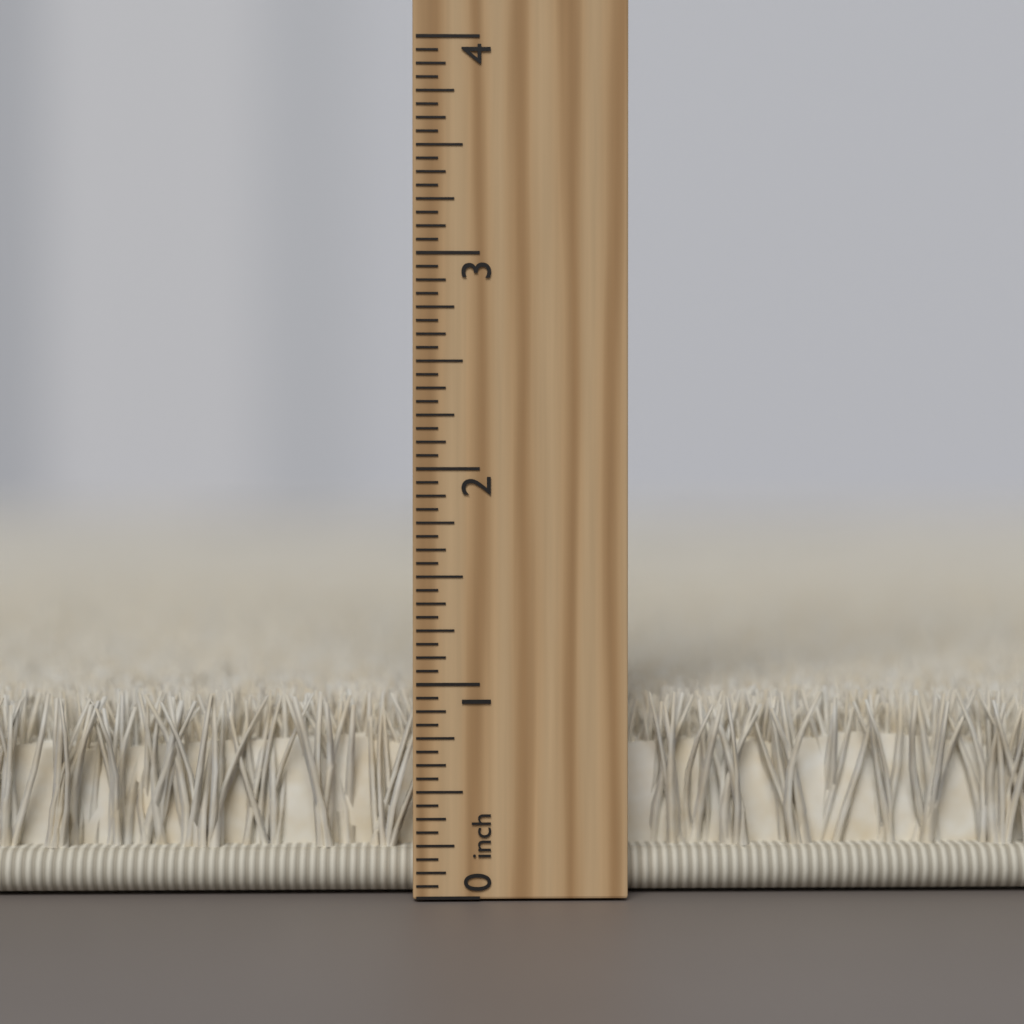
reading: 0.9375 inch
